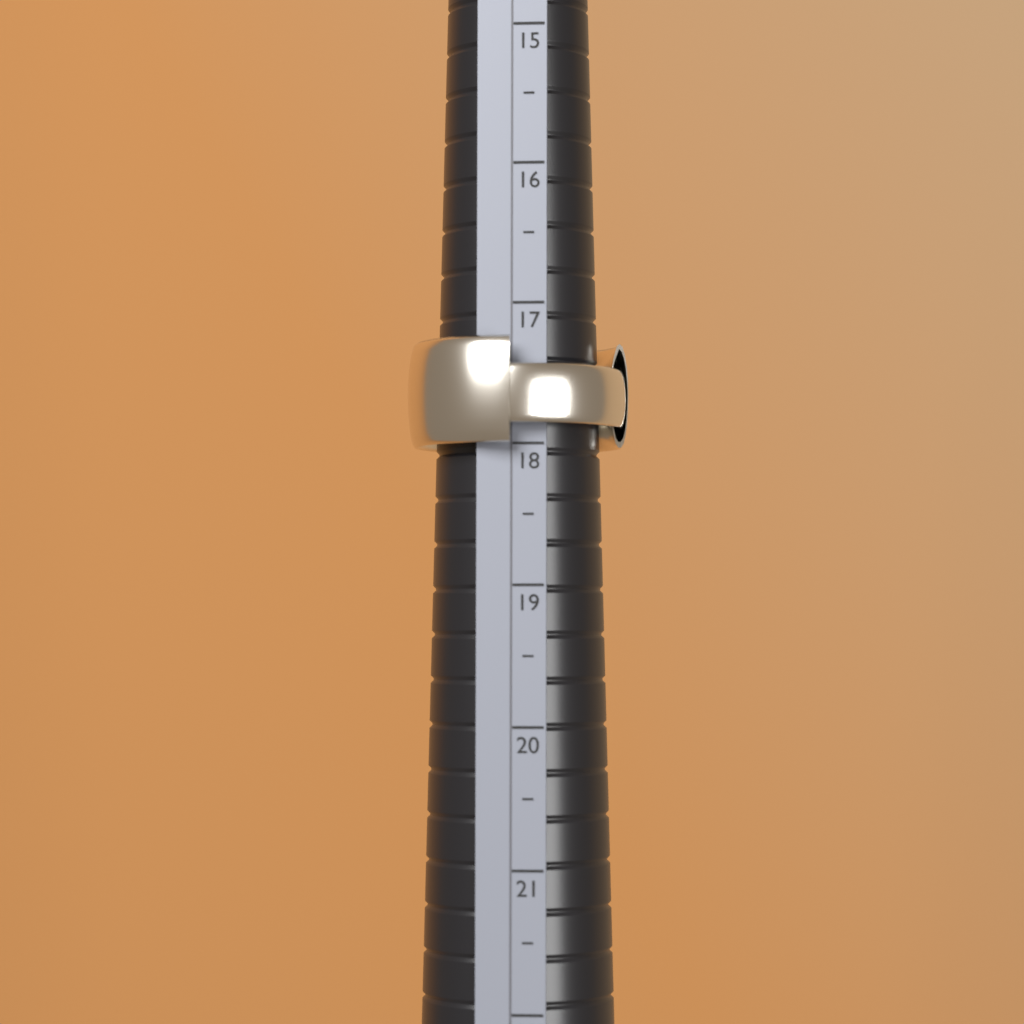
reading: 18.0 (no unit)
